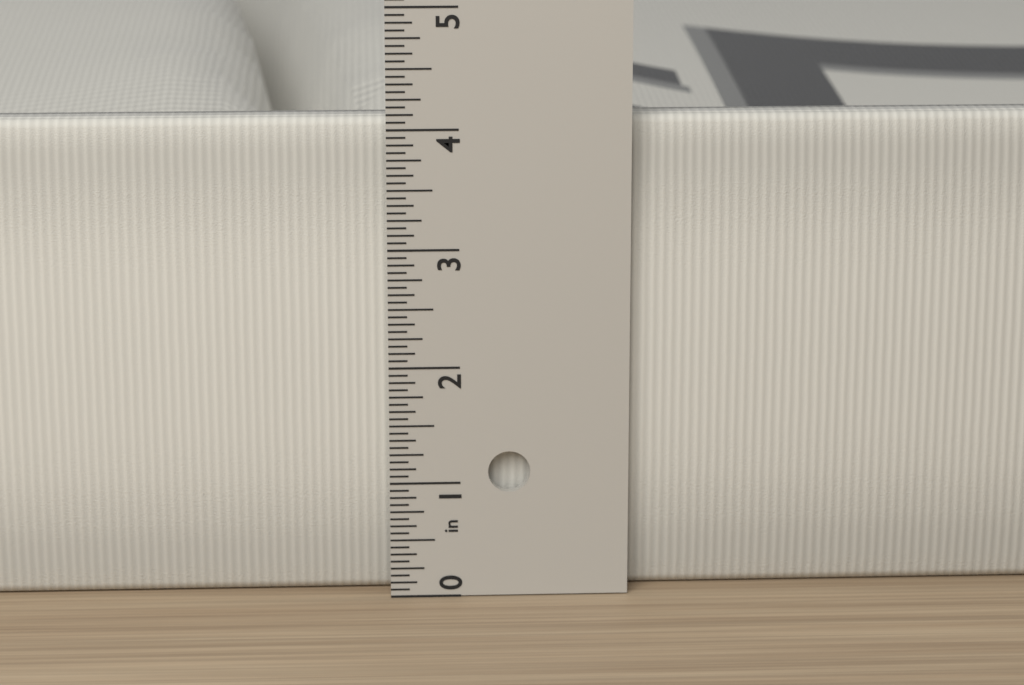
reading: 4.0625 in
